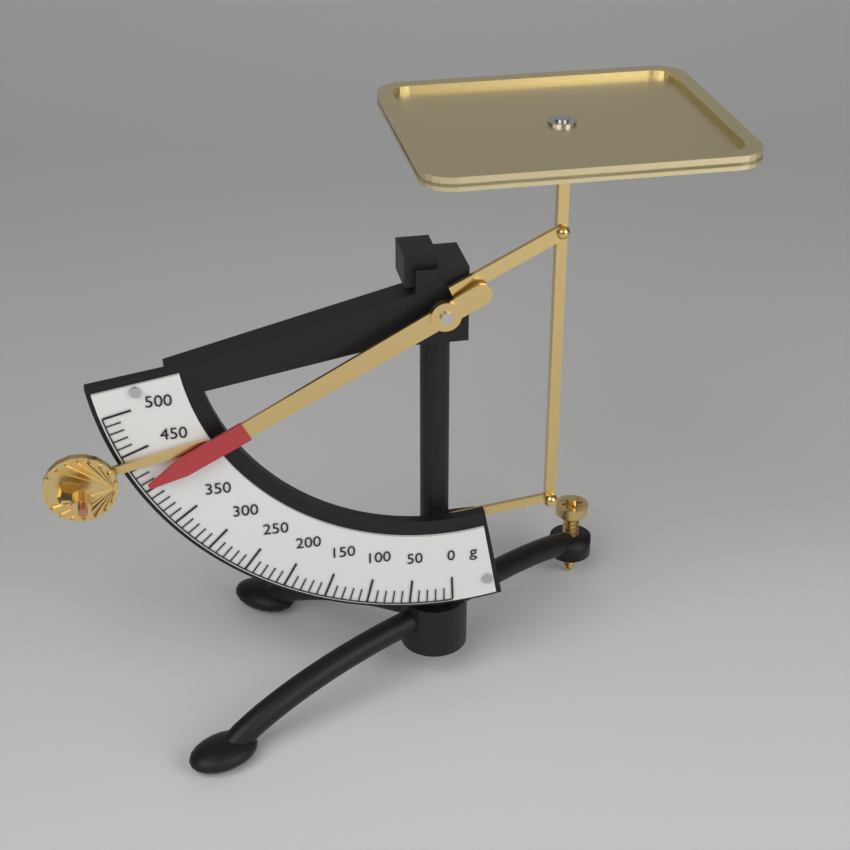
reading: 410 g
